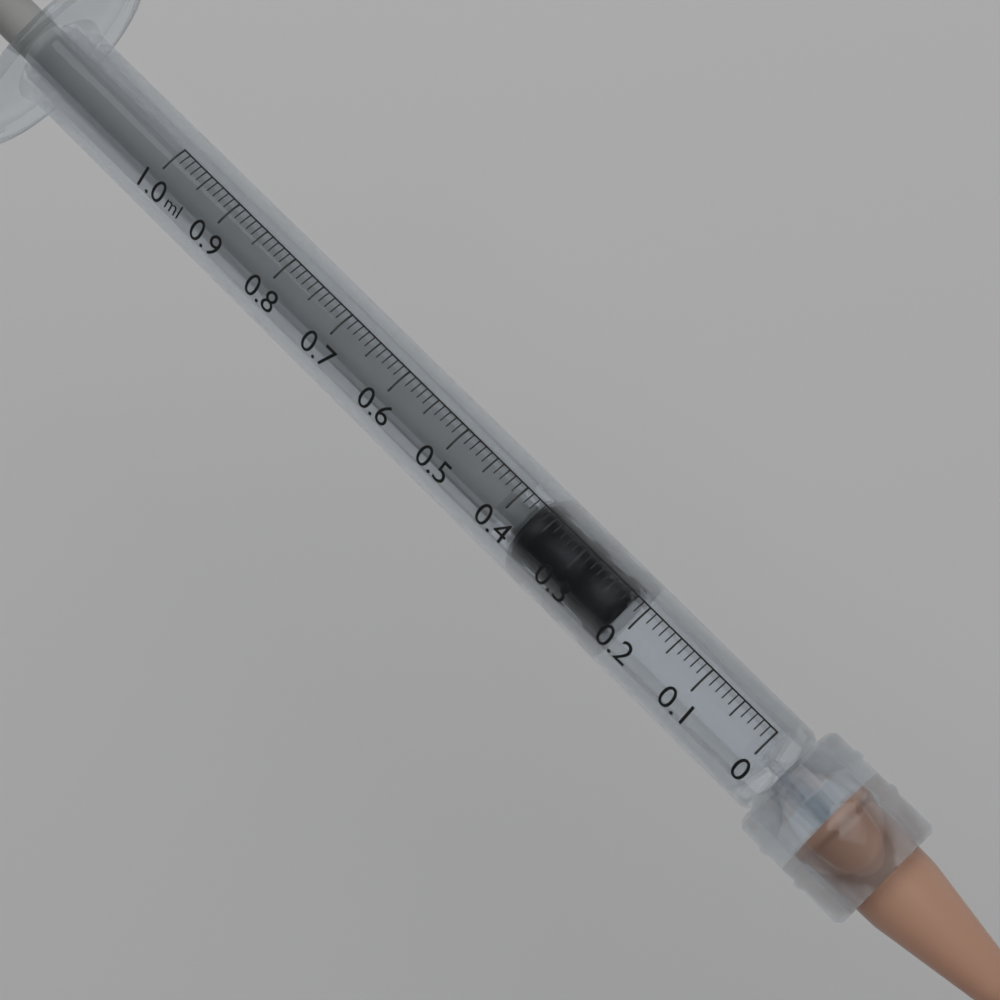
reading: 0.22 ml
